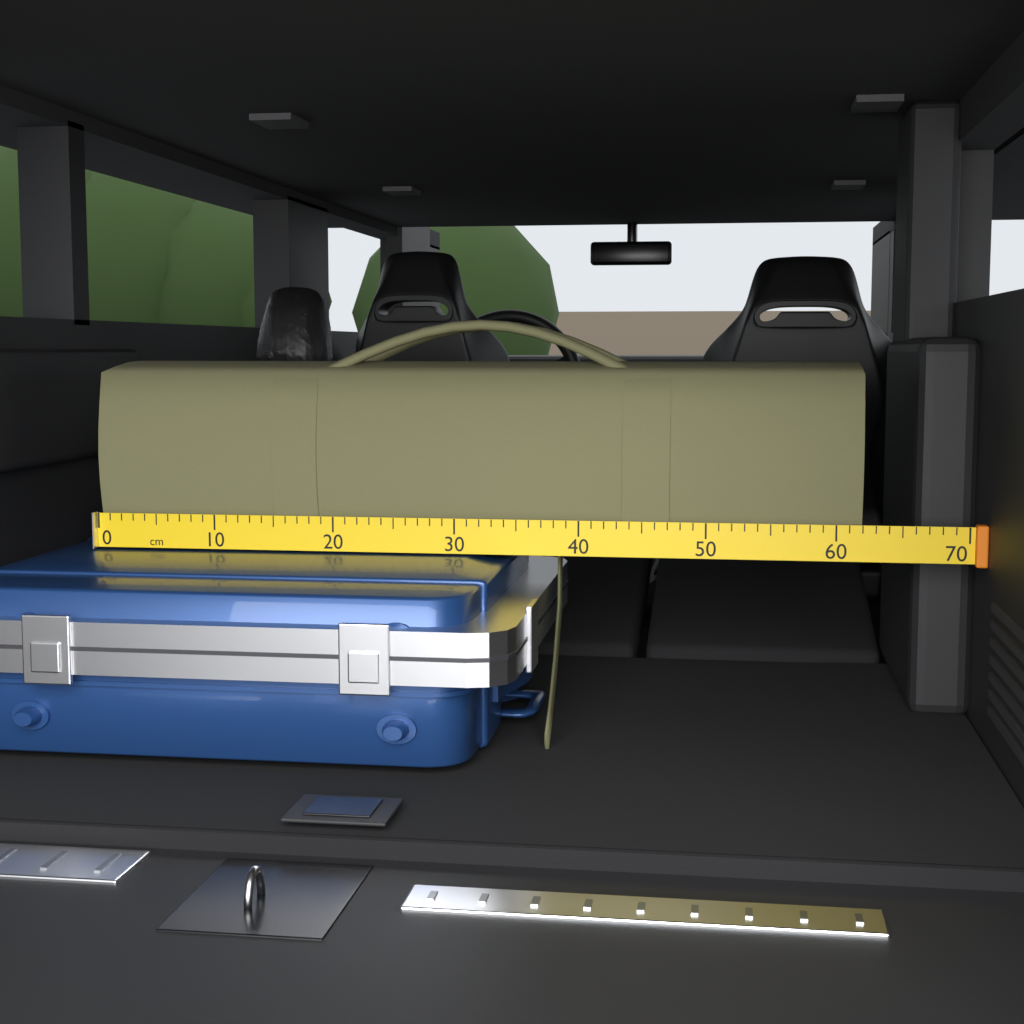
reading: 62 cm
